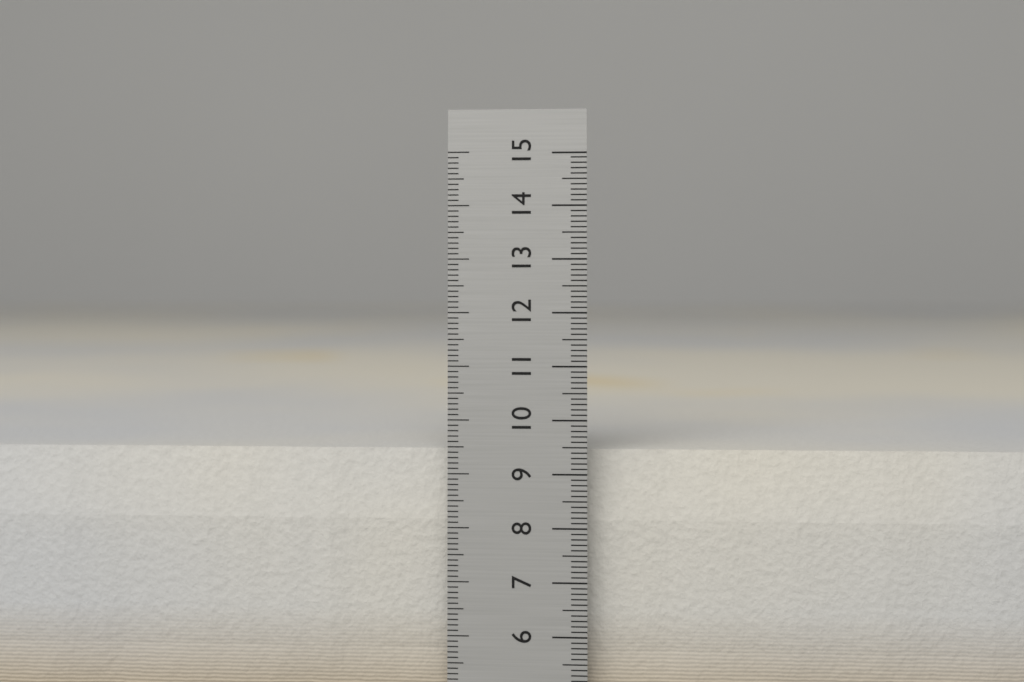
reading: 9.4 cm
